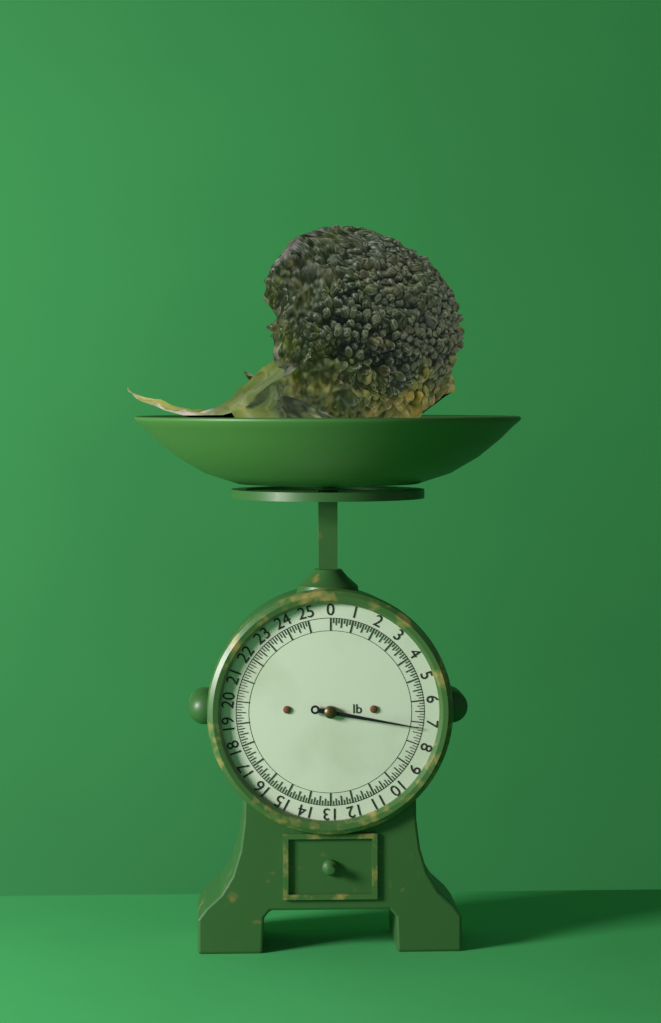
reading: 7.250 lb
